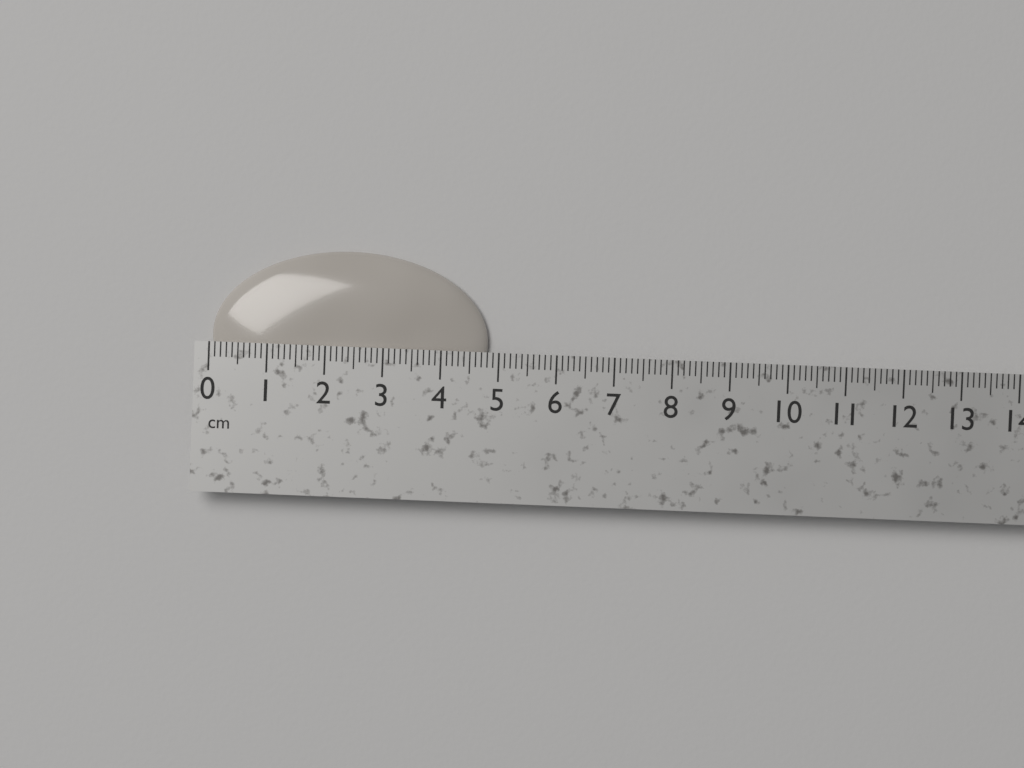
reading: 4.8 cm
